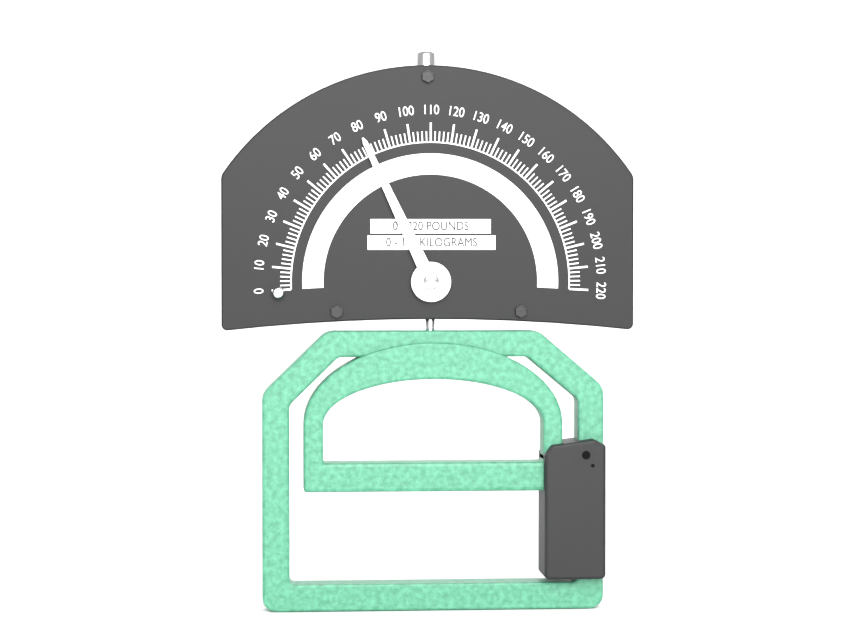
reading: 80 lb
